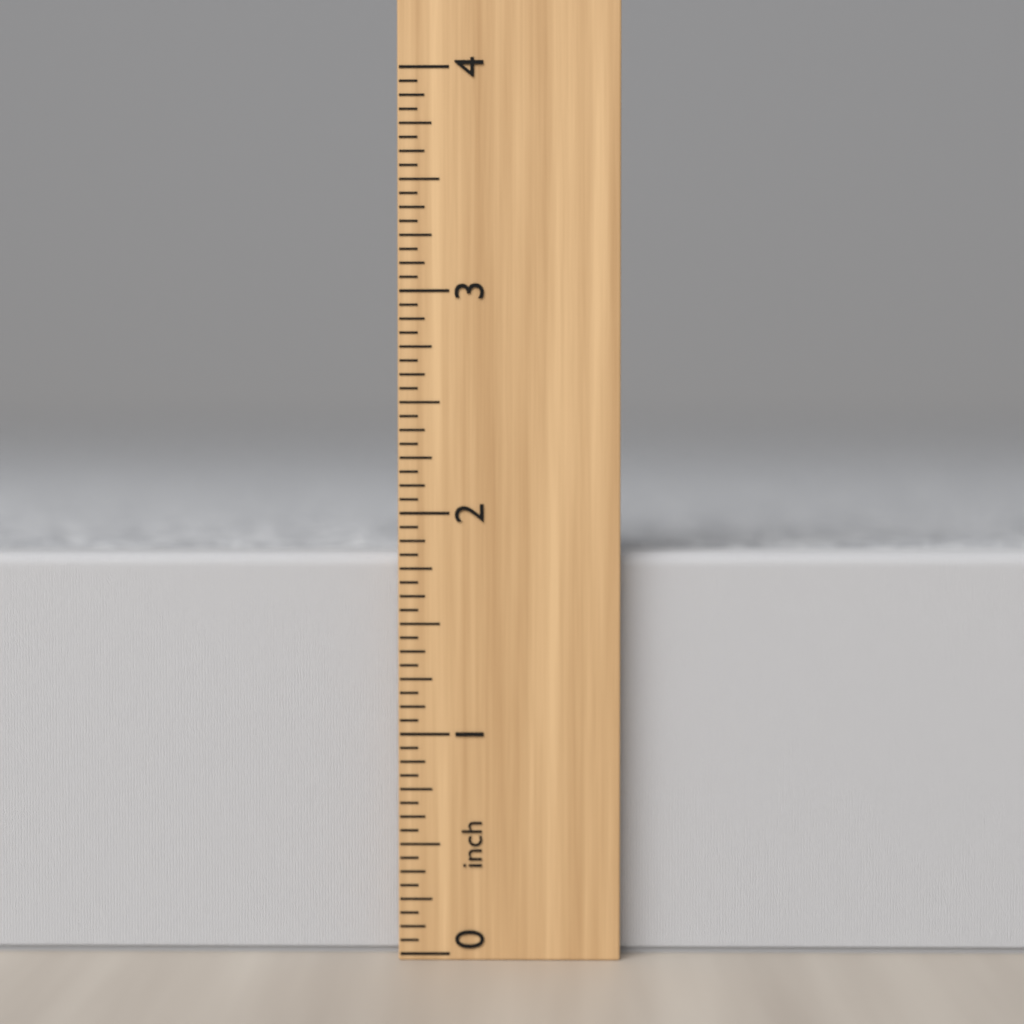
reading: 1.8125 inch
